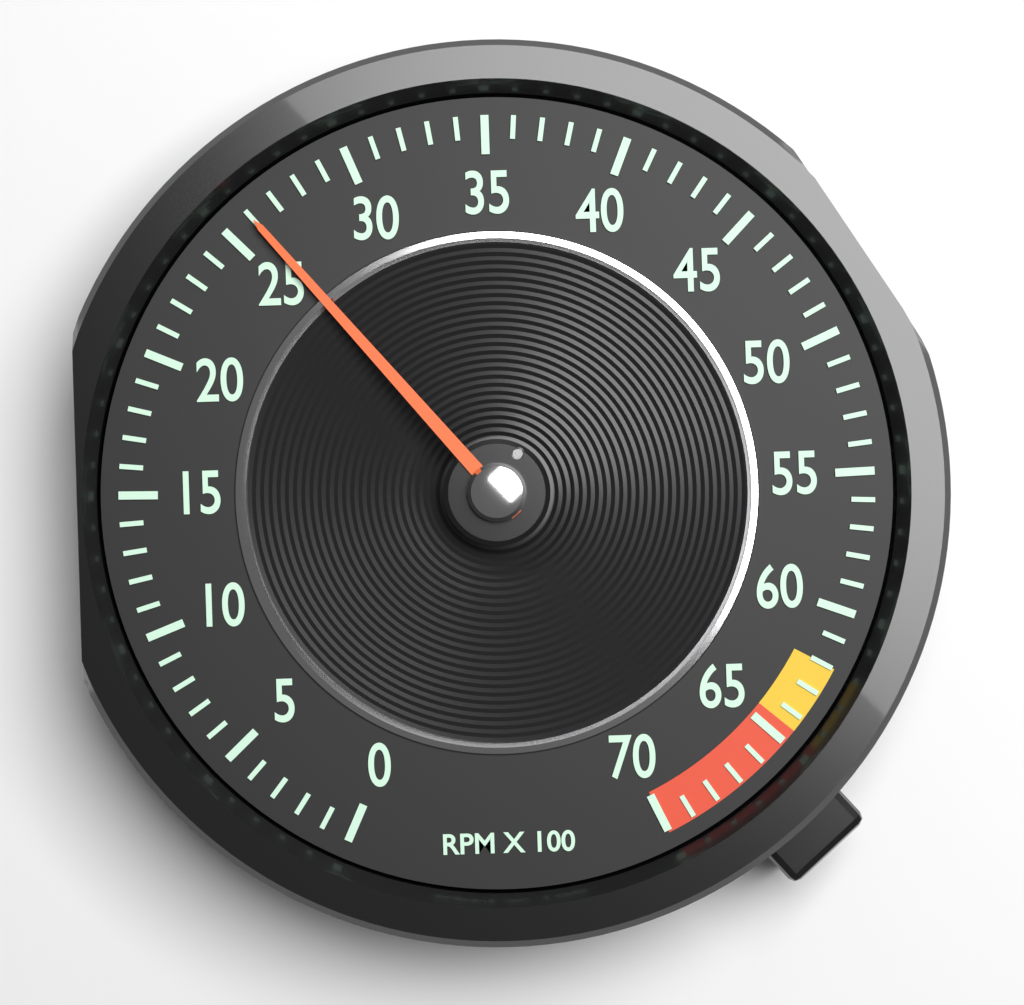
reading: 26 RPM x 100
